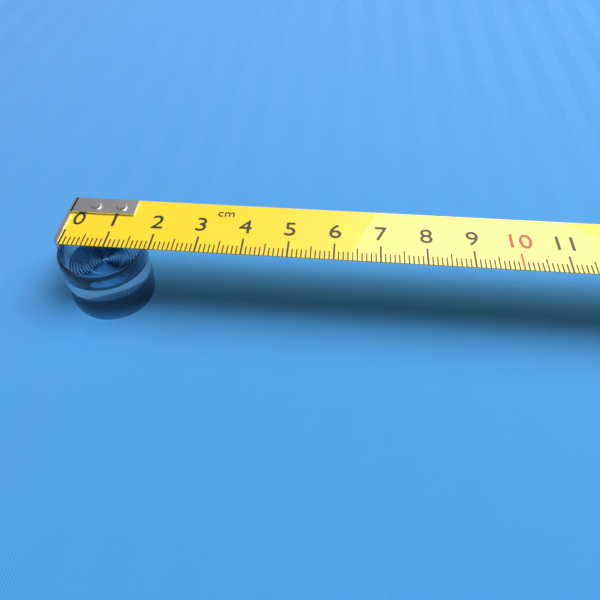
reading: 1.9 cm
